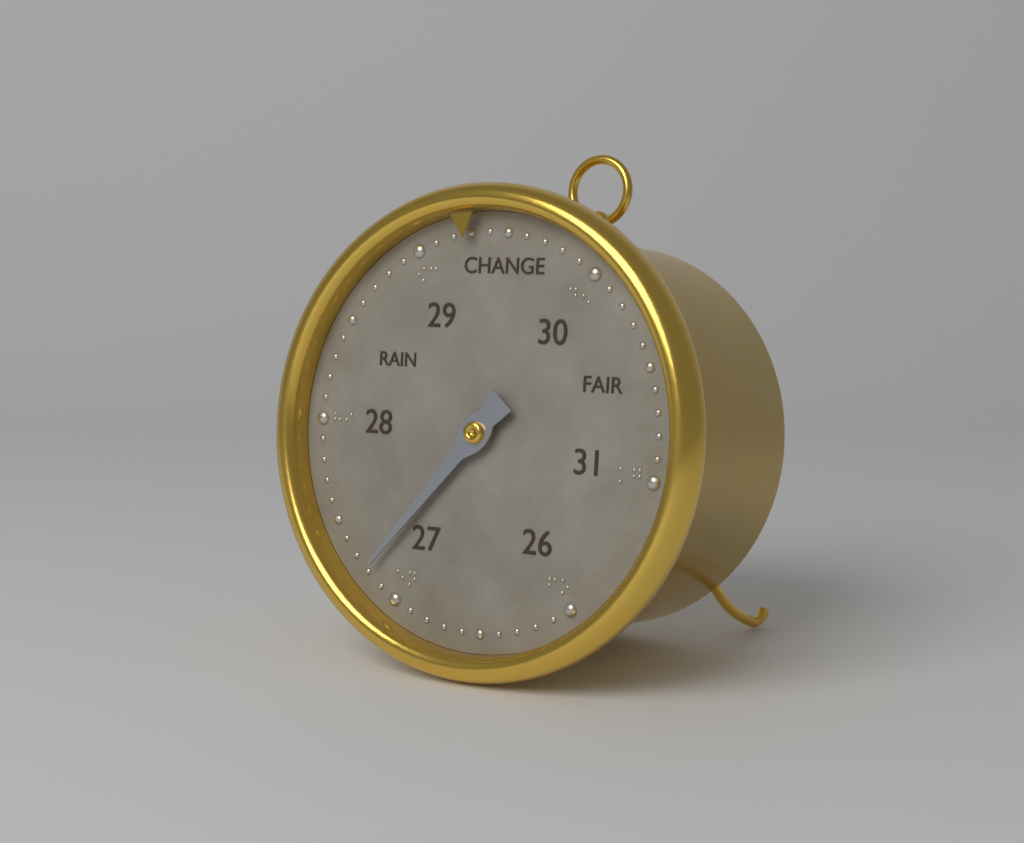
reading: 27.2 (no unit)
